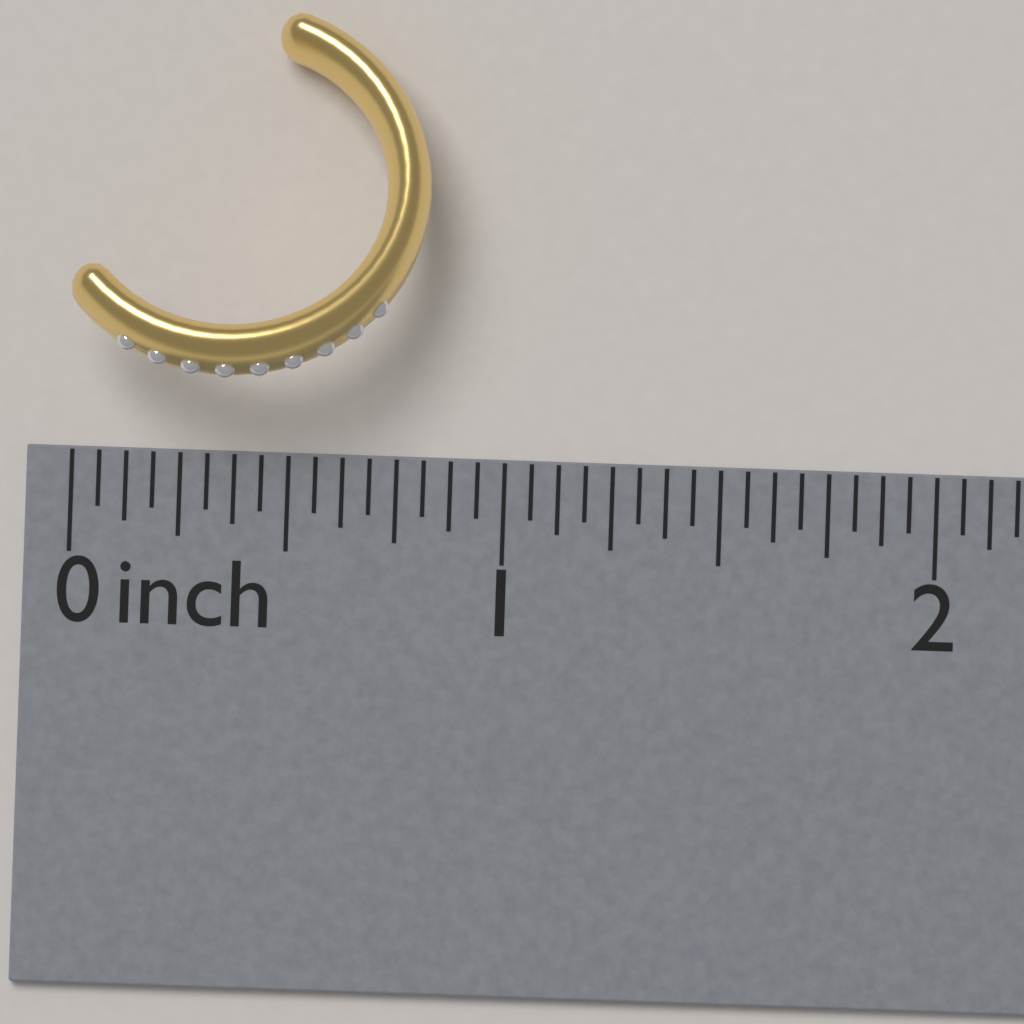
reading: 0.8125 inch
